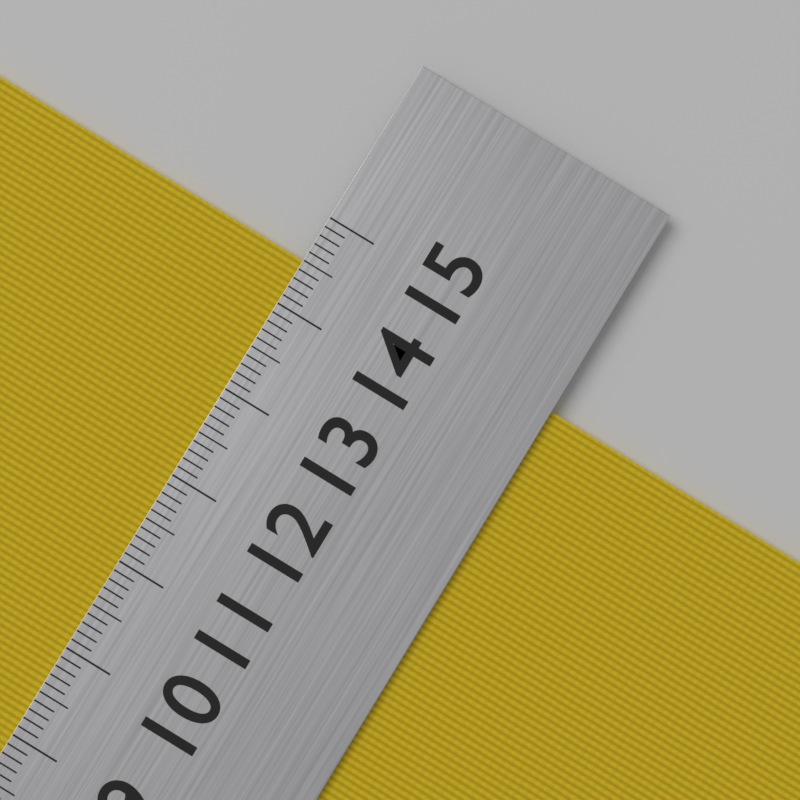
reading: 14.5 cm
